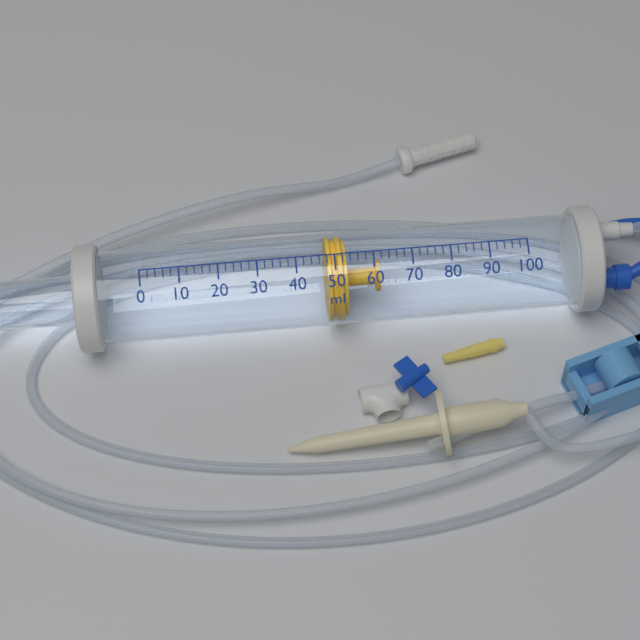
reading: 48 ml
